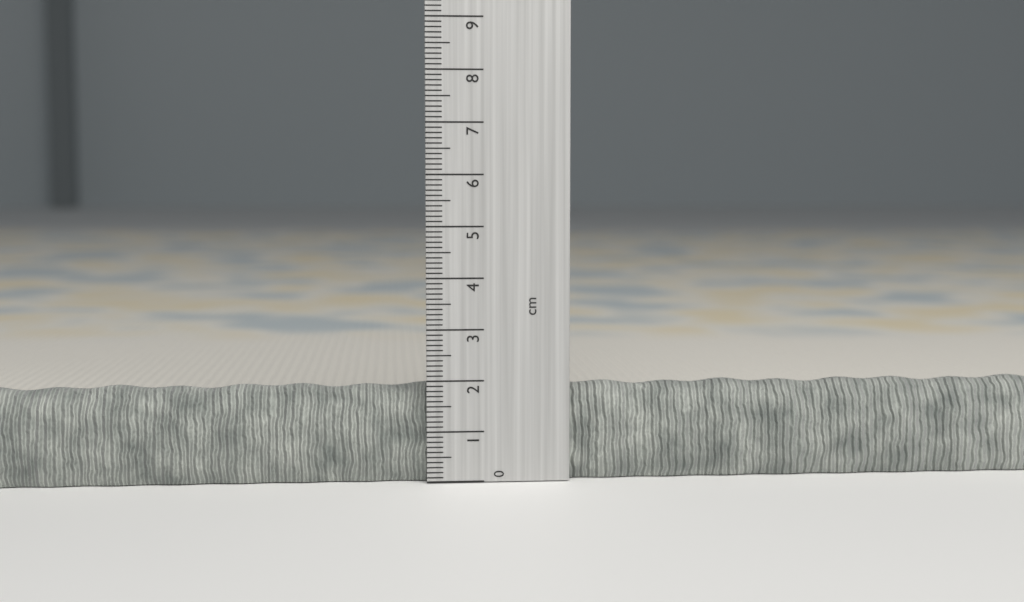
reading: 1.9 cm
